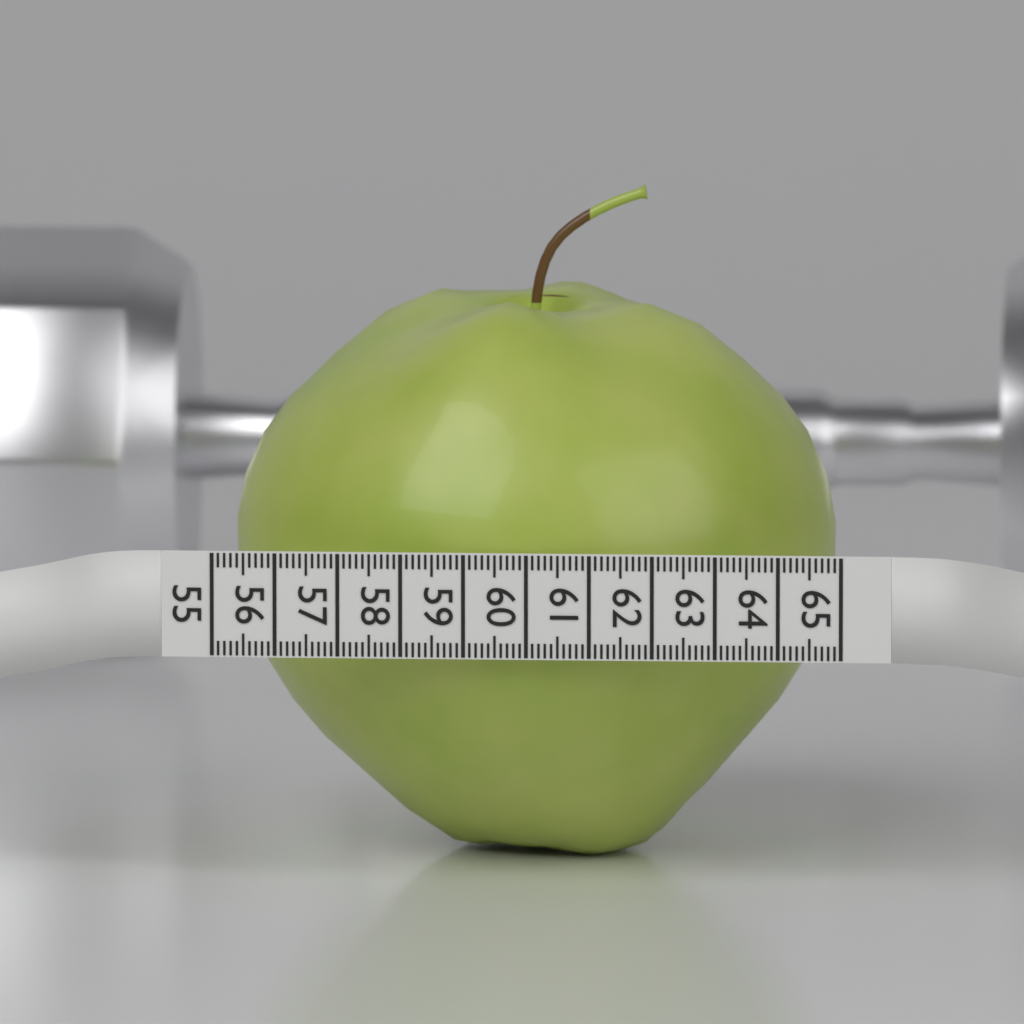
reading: 64.7 (no unit)
